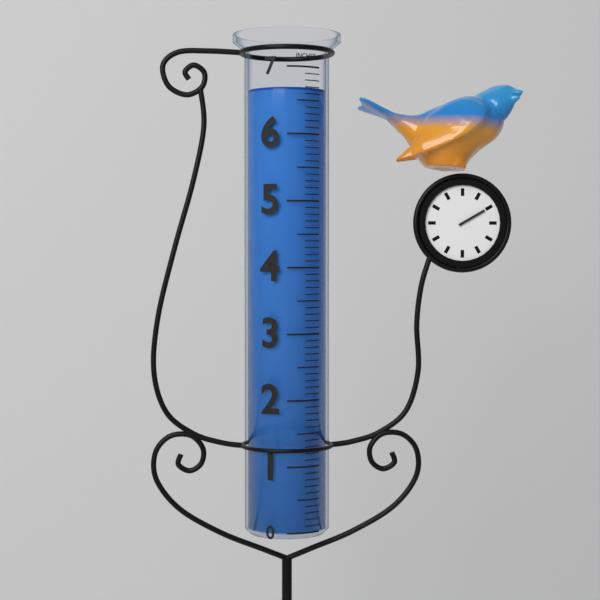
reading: 6.7 in
